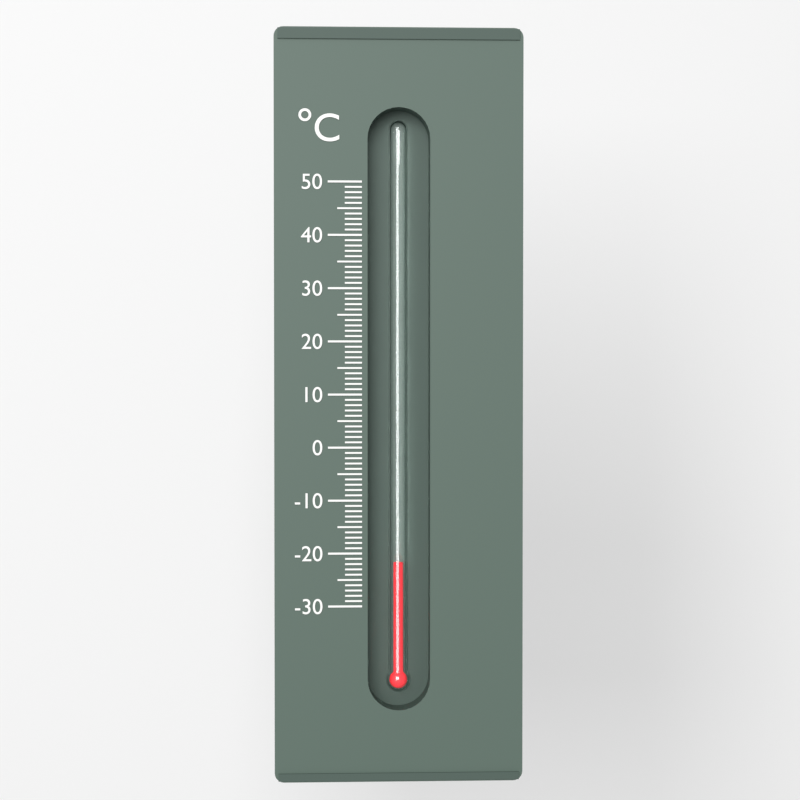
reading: -22 °C
